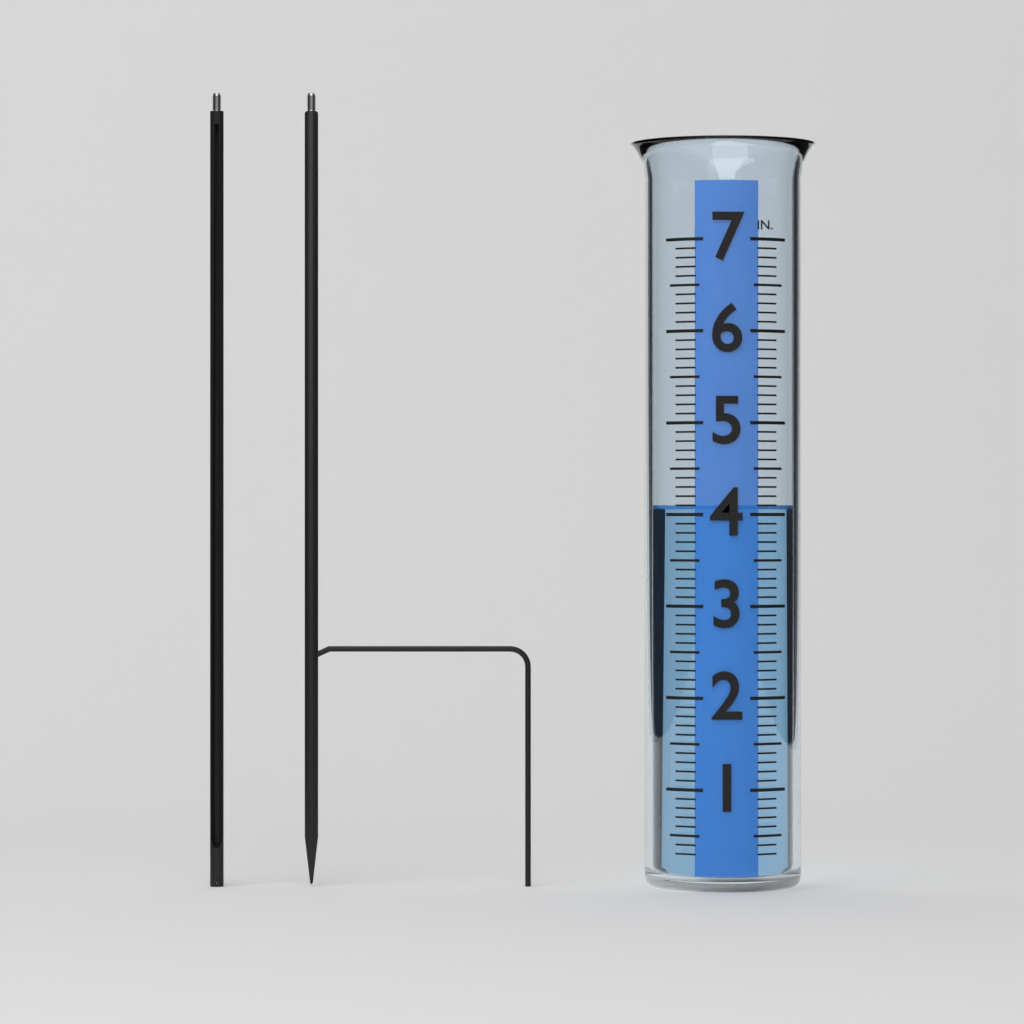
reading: 4.1 in
